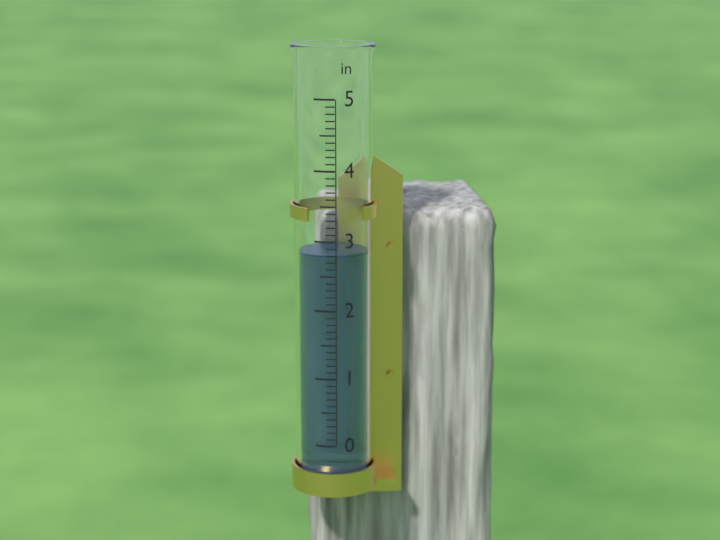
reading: 2.8 in
